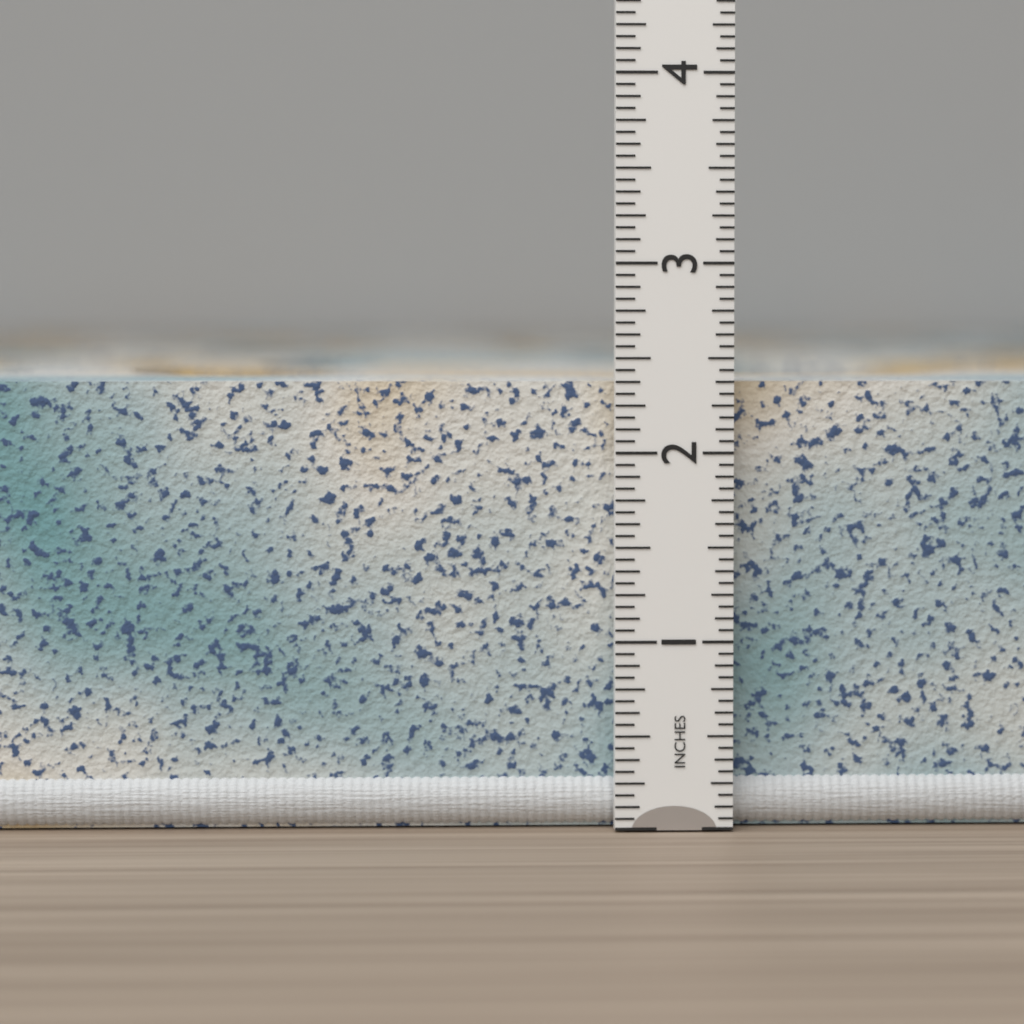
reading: 2.3750 in
